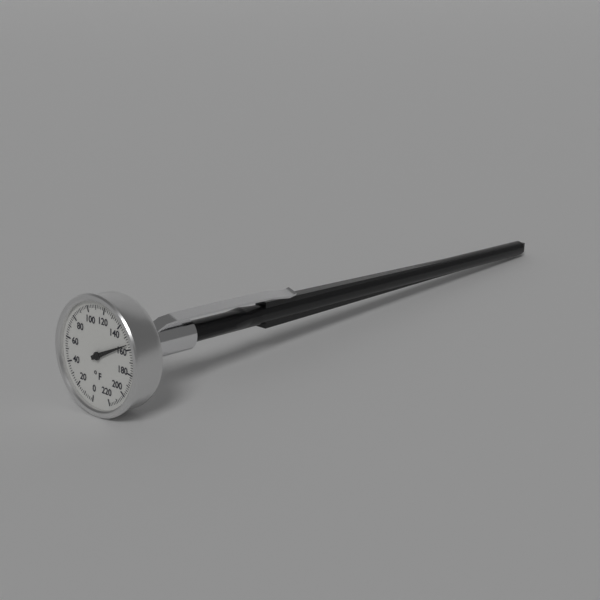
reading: 156 °F
